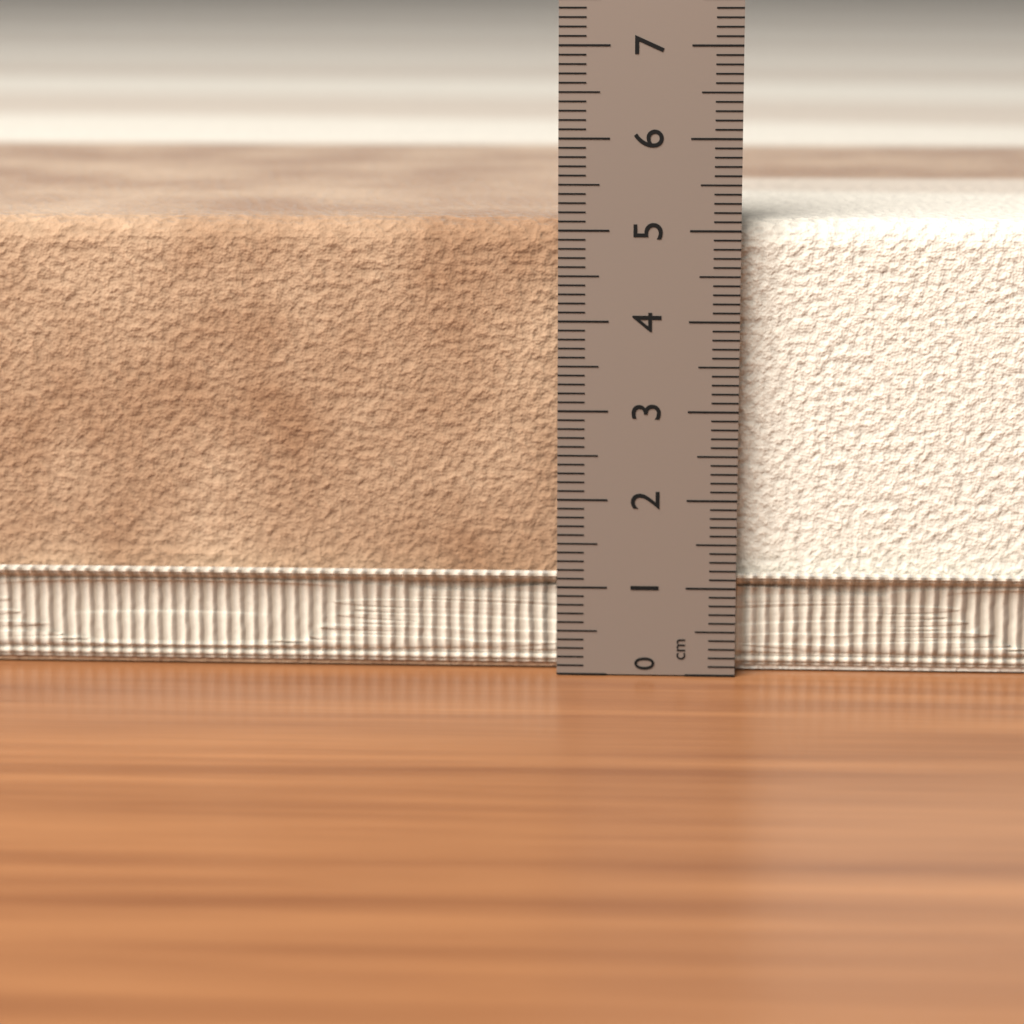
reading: 5.1 cm
